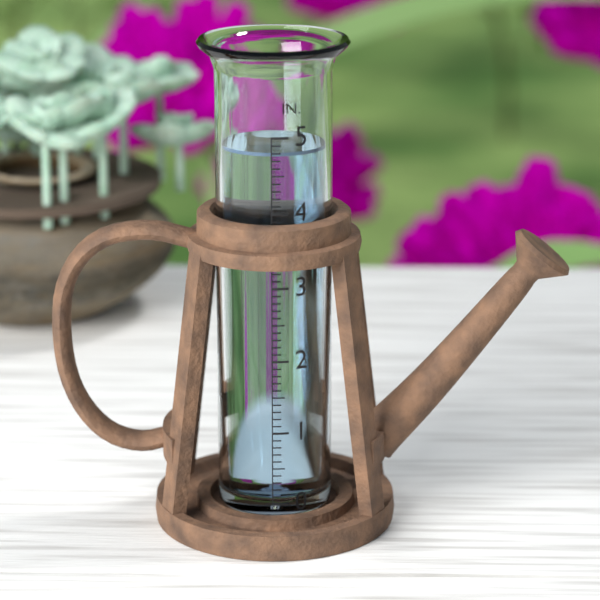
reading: 4.8 in
